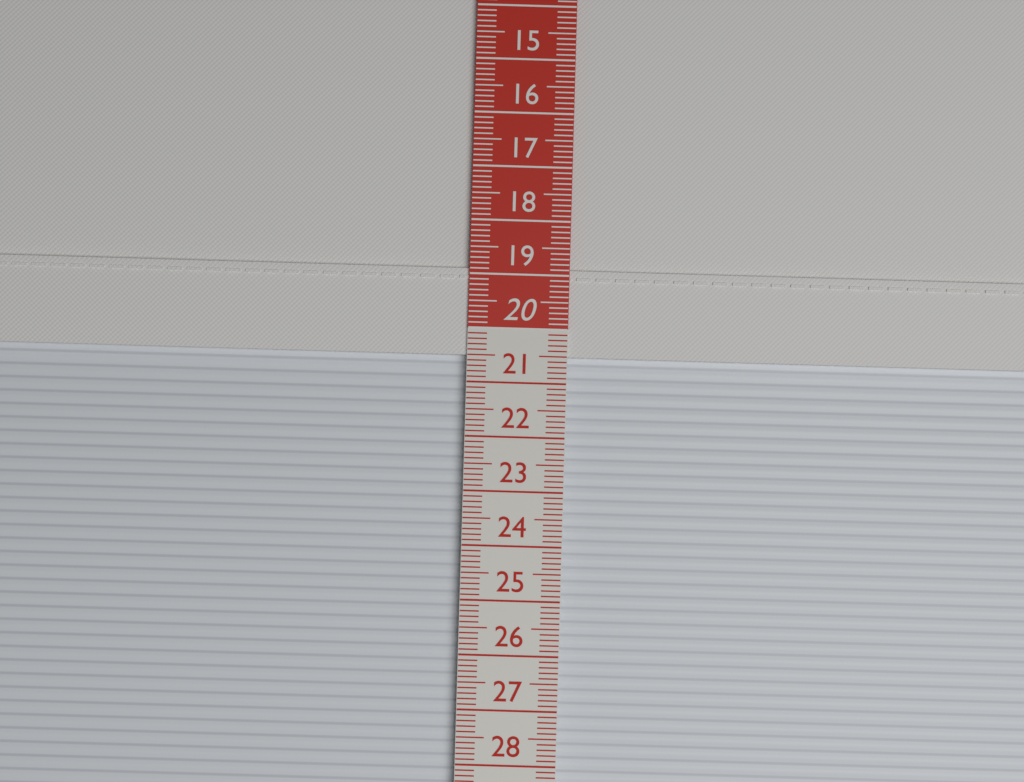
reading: 20.5 cm
